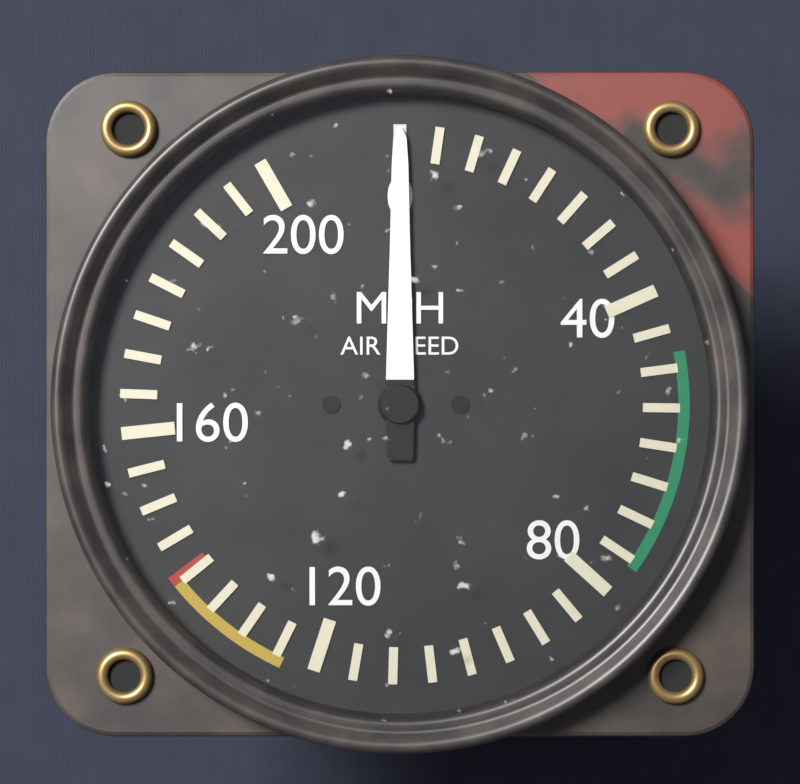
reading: 0 mph
